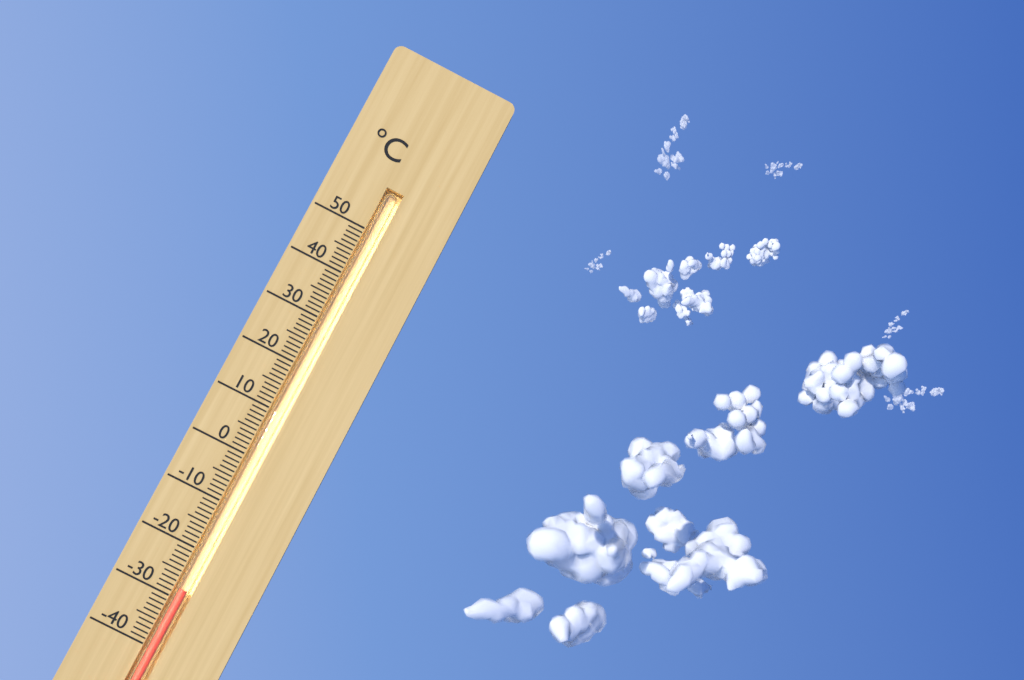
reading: -28 °C
